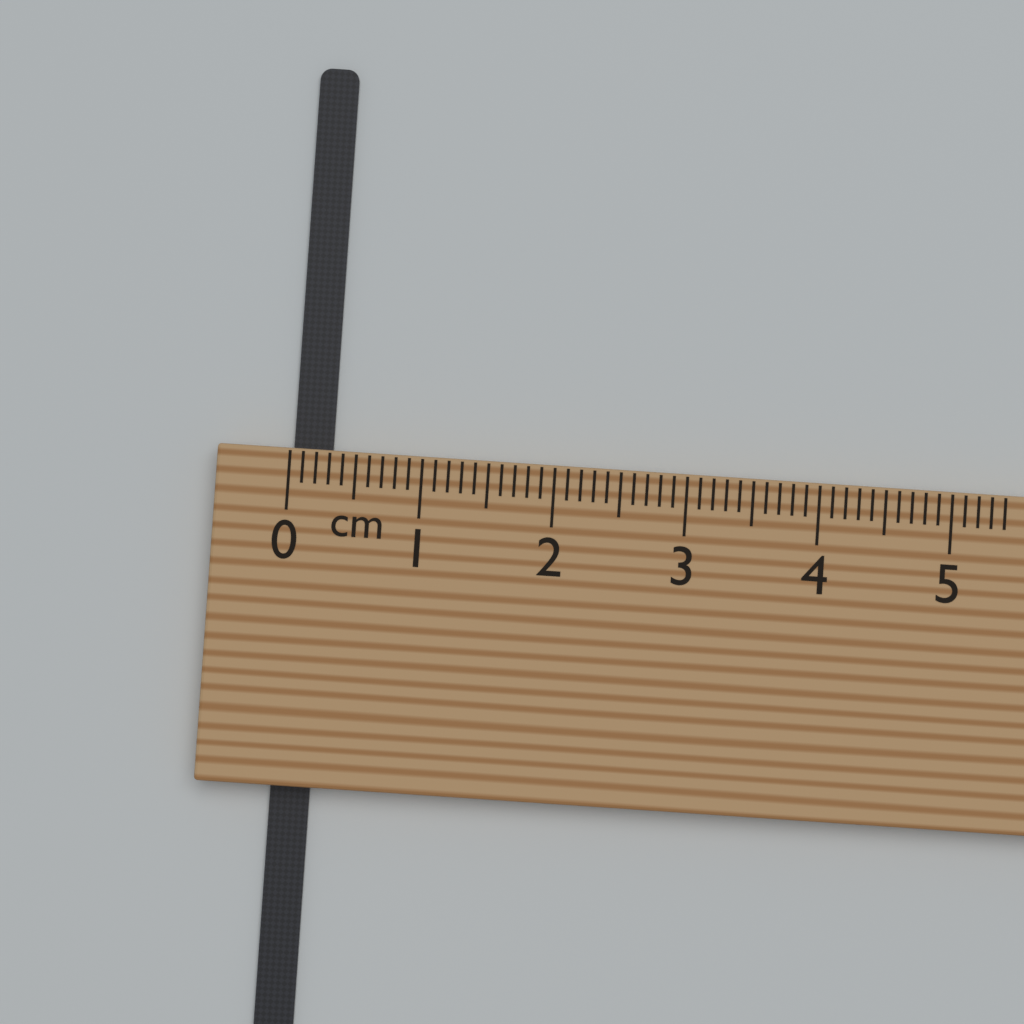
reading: 0.3 cm
